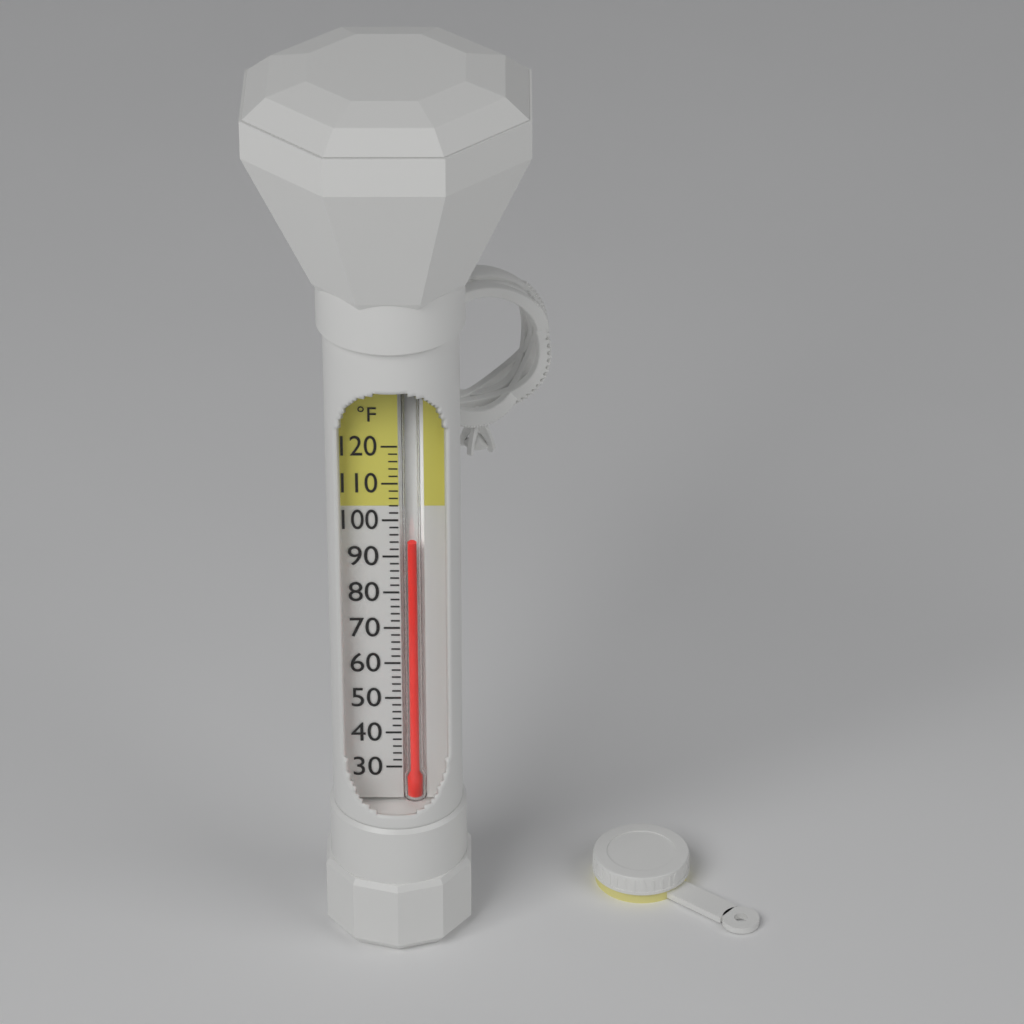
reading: 94 °F
